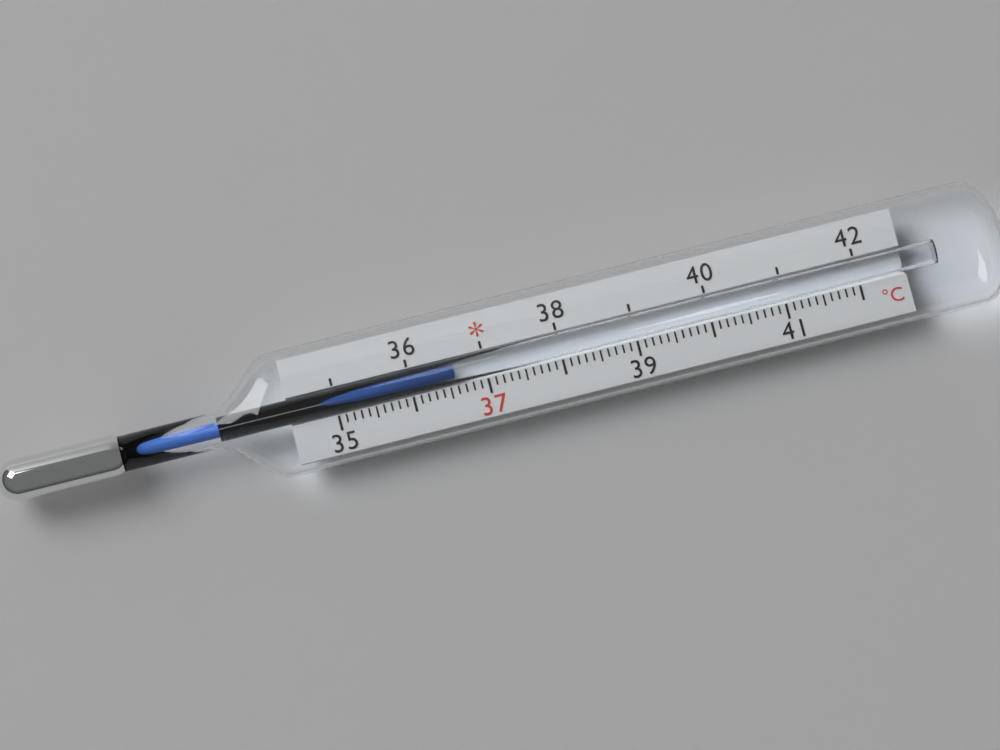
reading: 36.6 °C
